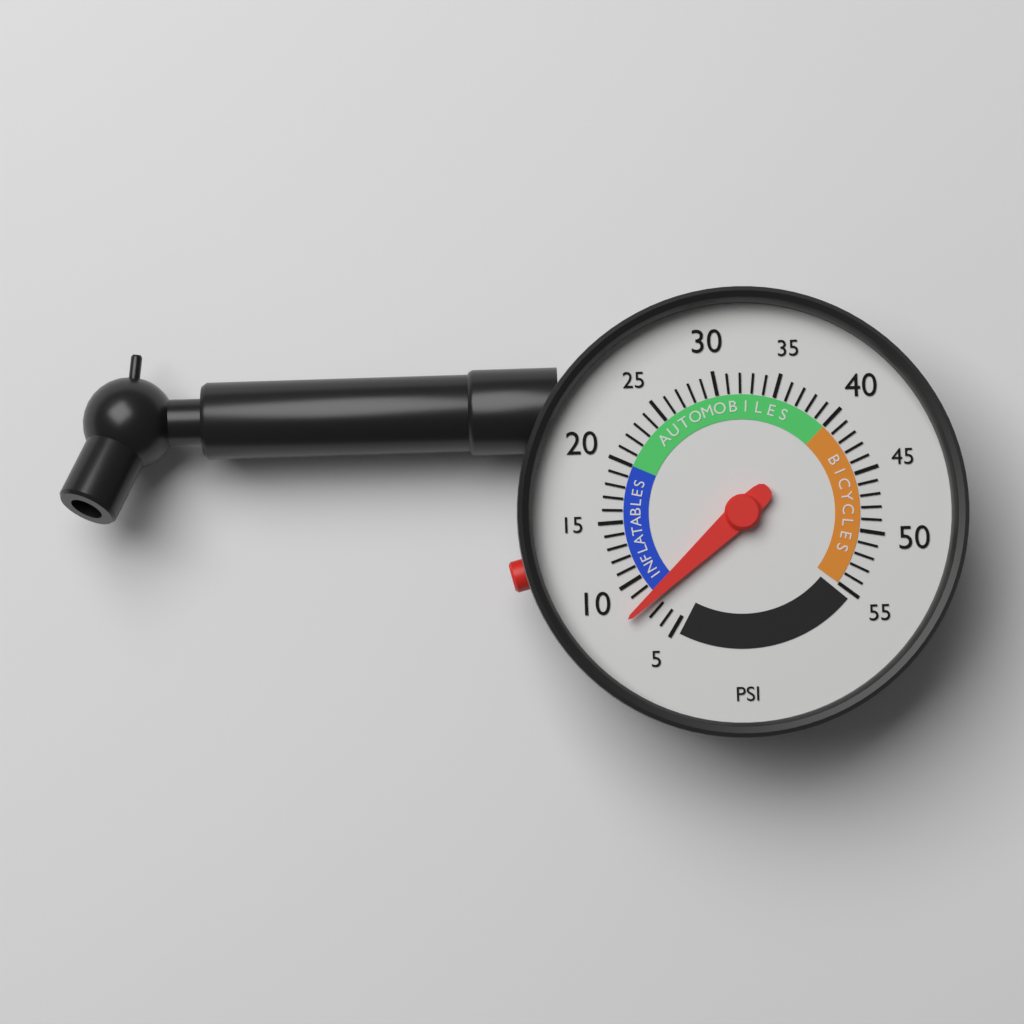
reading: 8 psi
